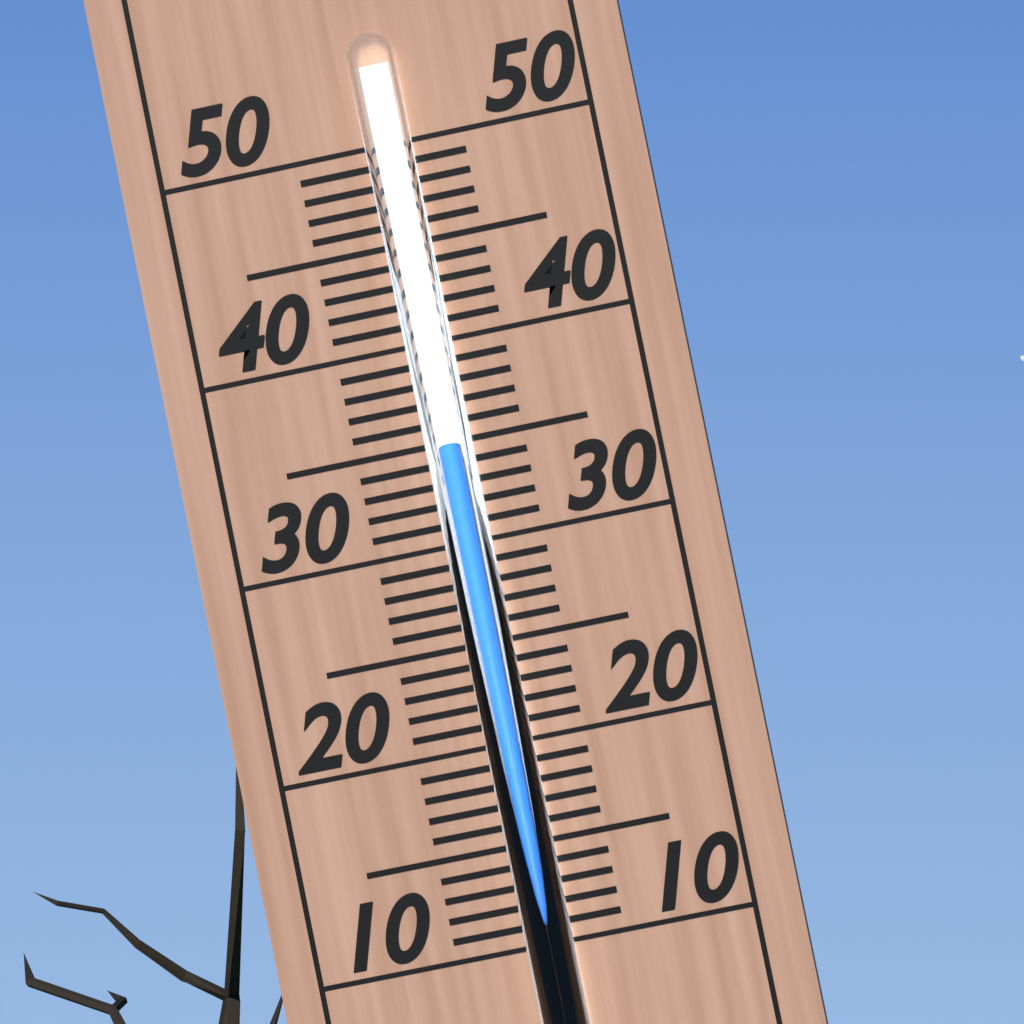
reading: 35 (no unit)
